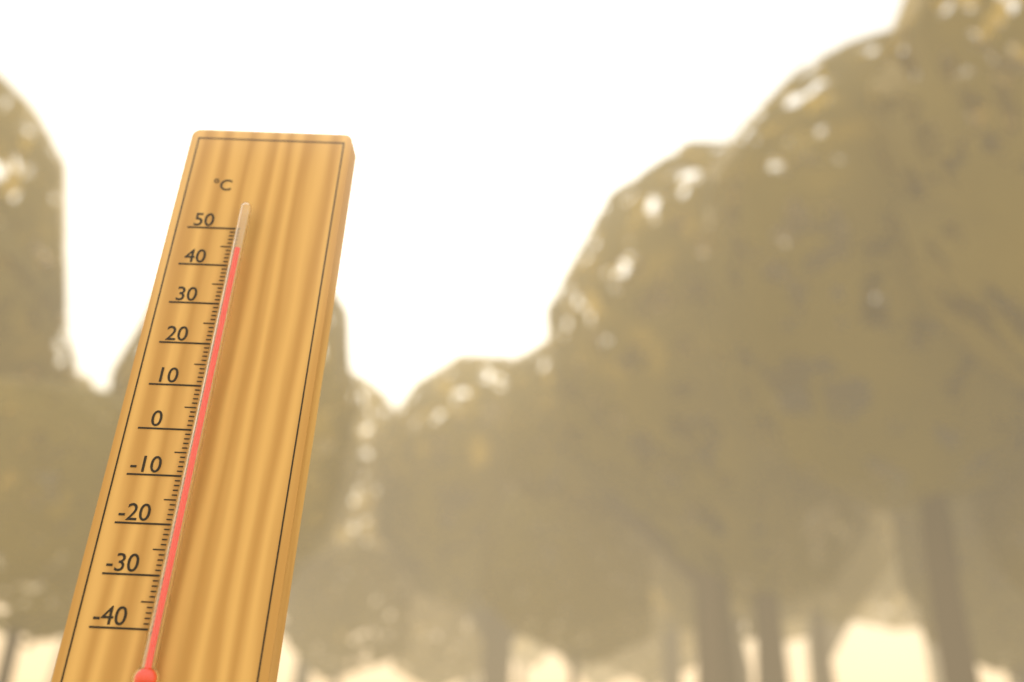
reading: 43 °C
